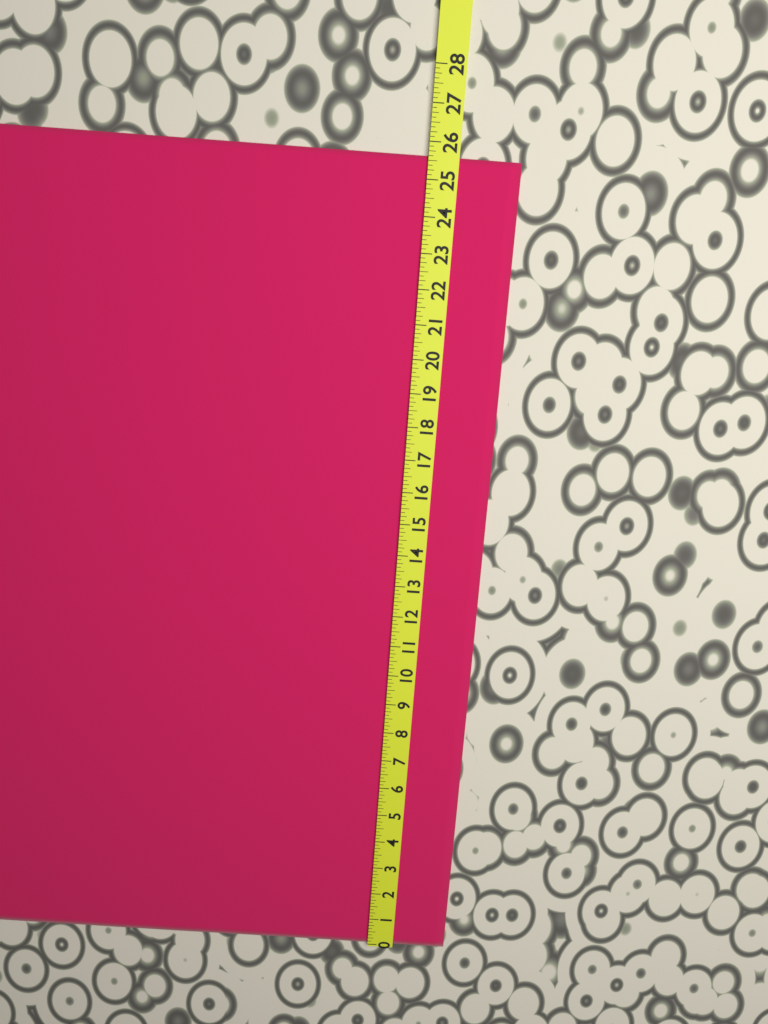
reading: 25.625 (no unit)
